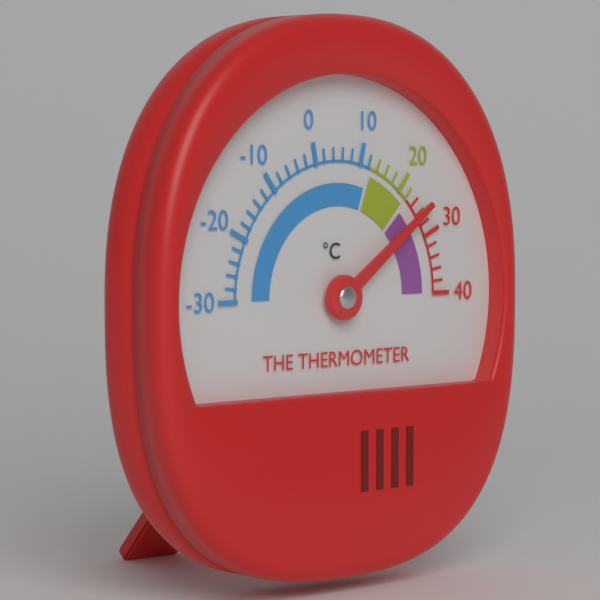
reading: 26 °C
